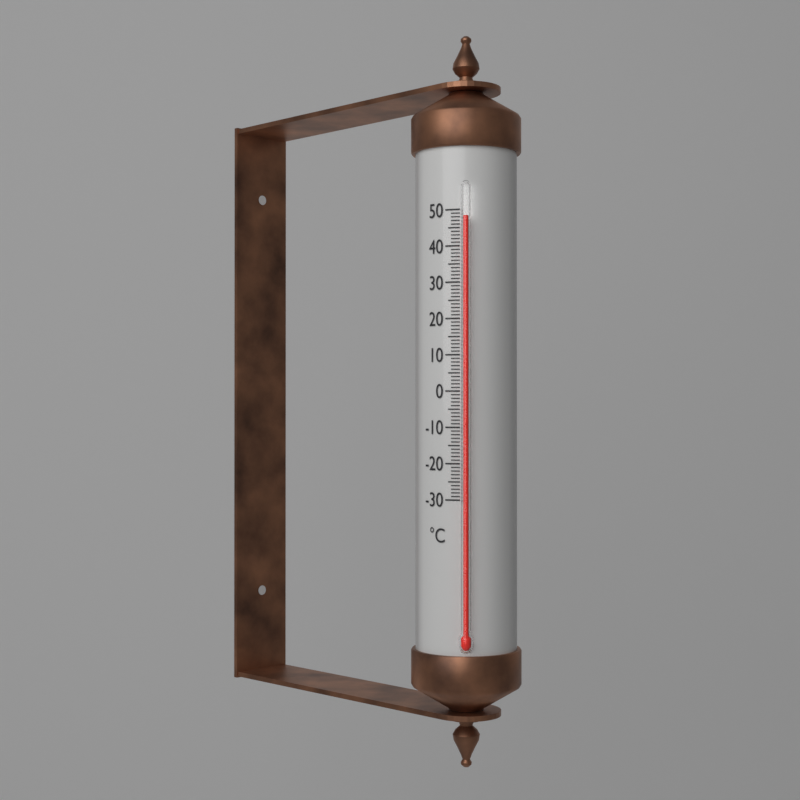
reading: 48 °C
